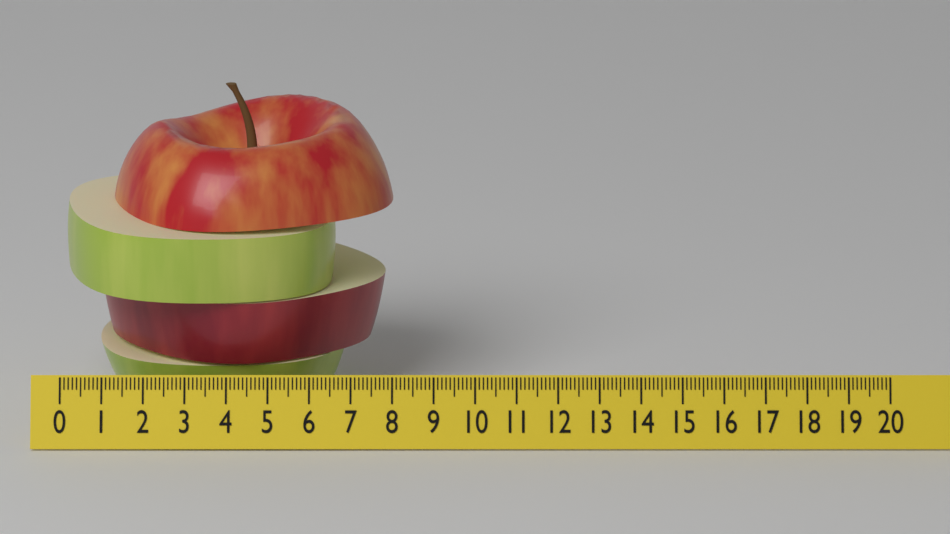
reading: 8.0 (no unit)
